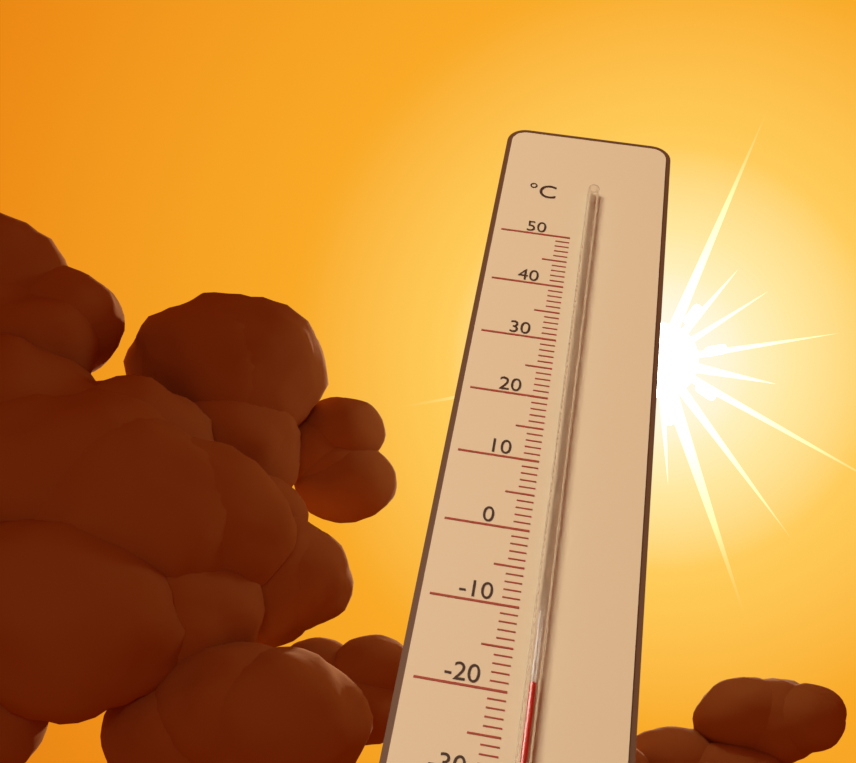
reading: -19 °C
